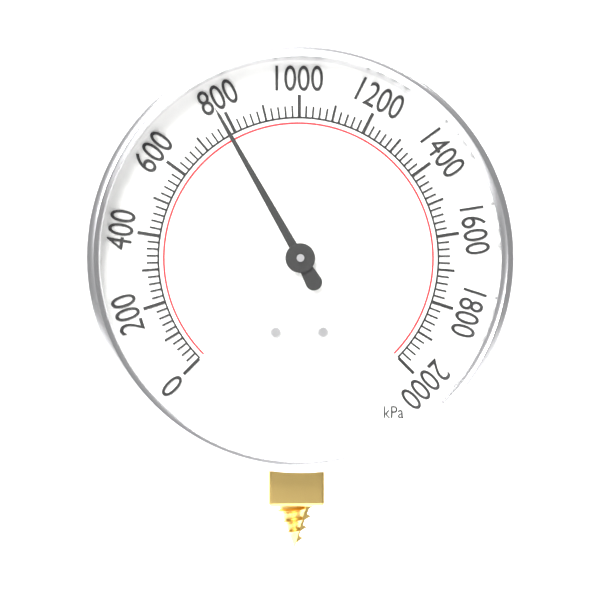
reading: 780 kPa
